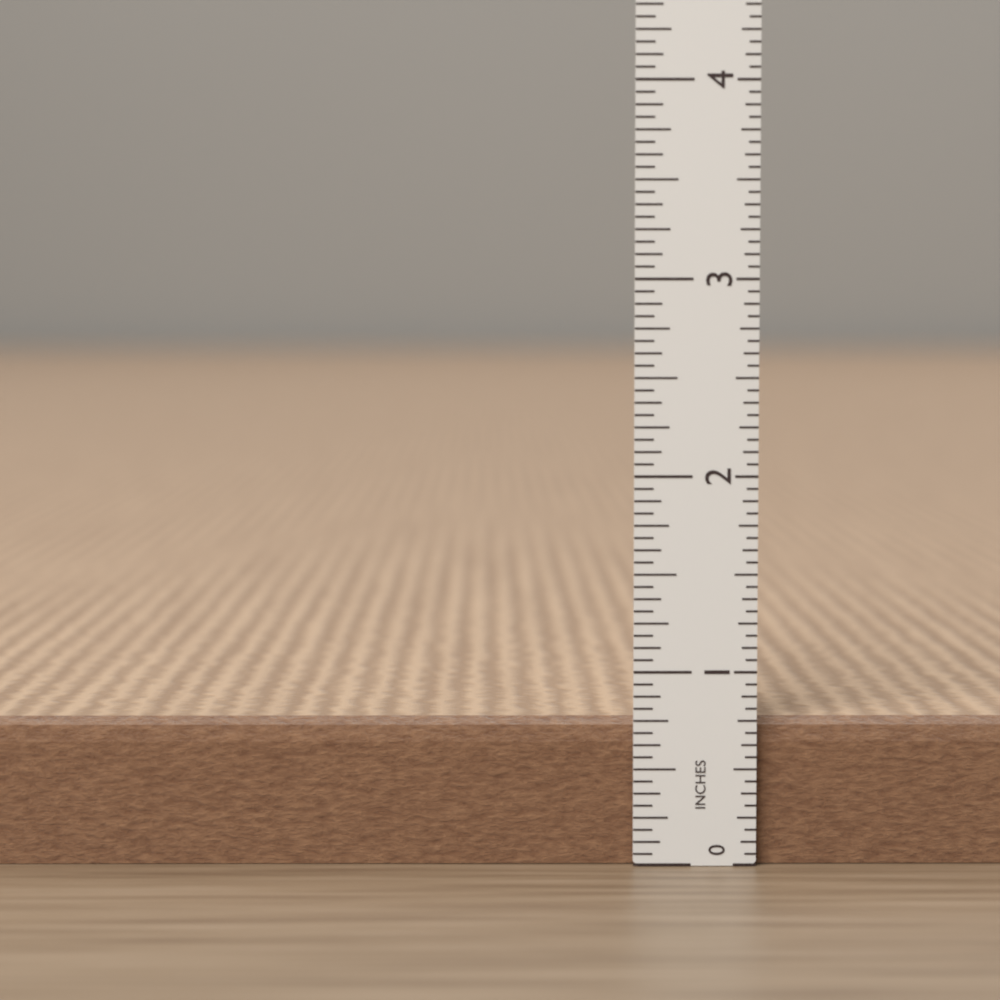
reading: 0.7500 in
